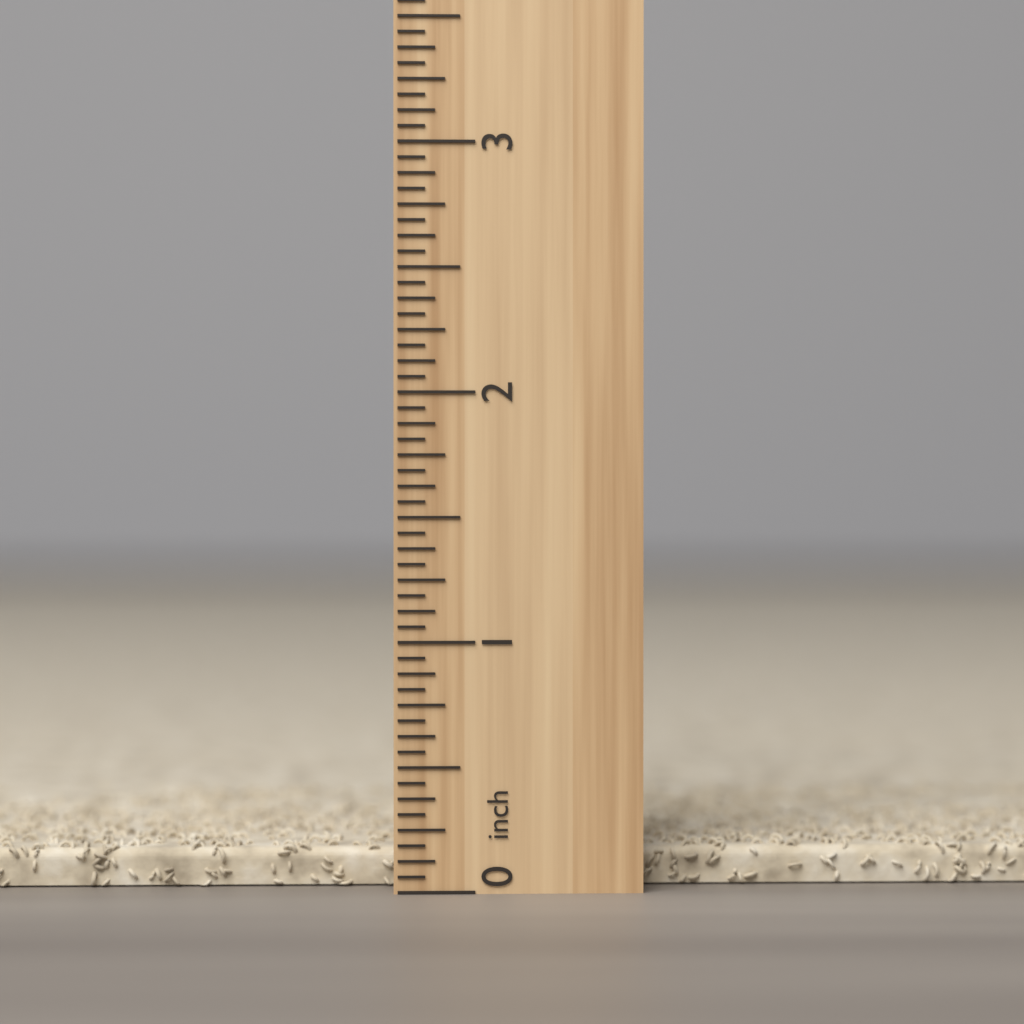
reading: 0.1875 inch
